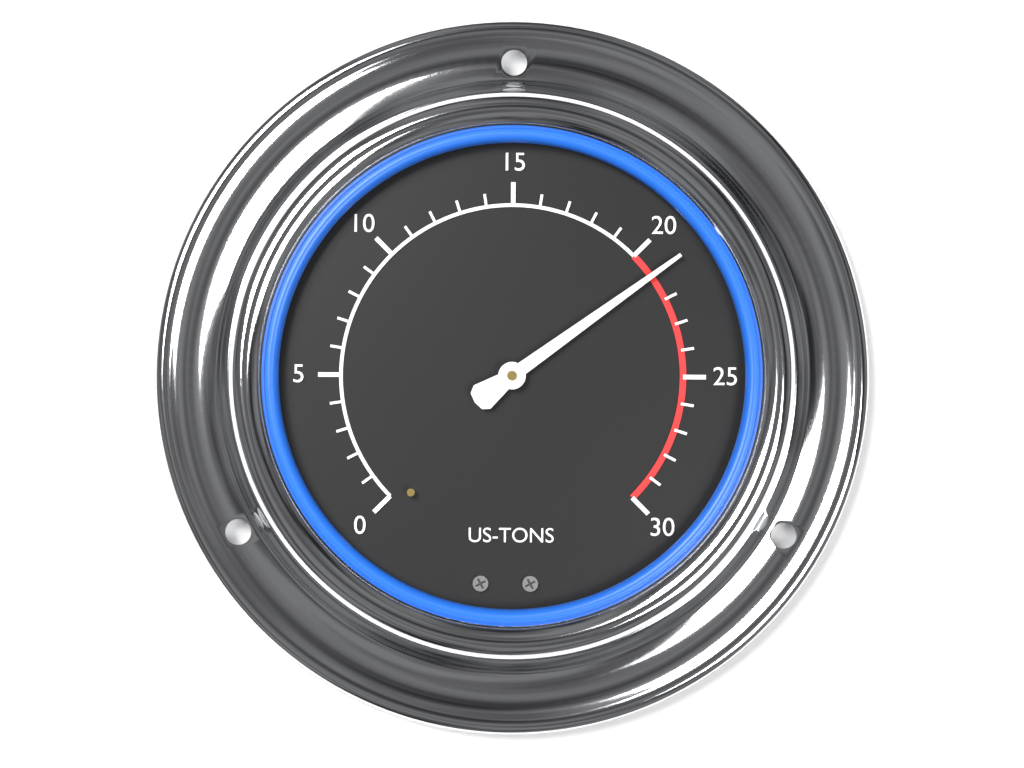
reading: 21 US-TONS
